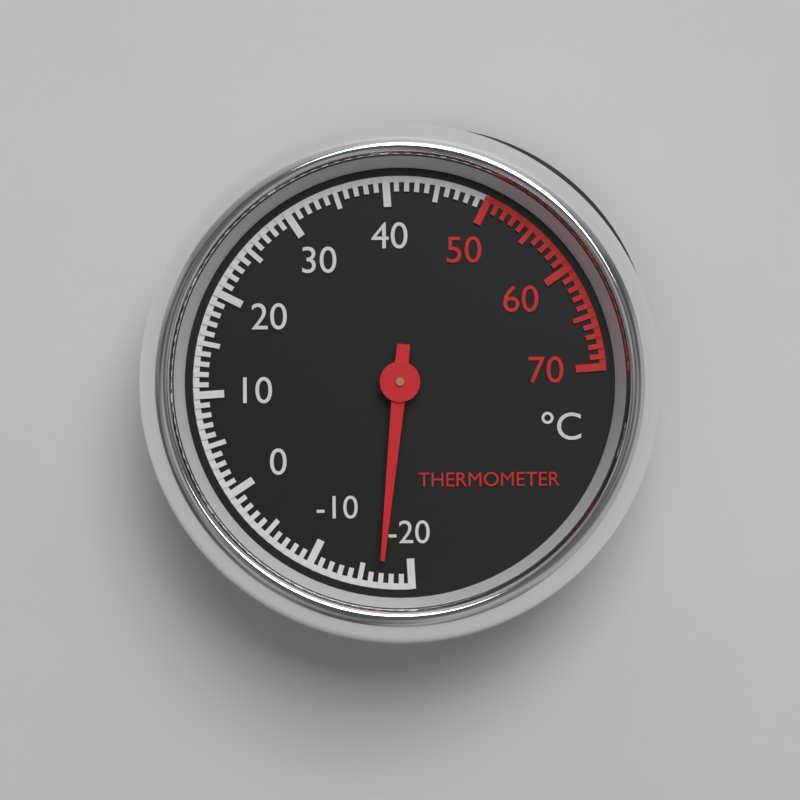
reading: -17 °C
